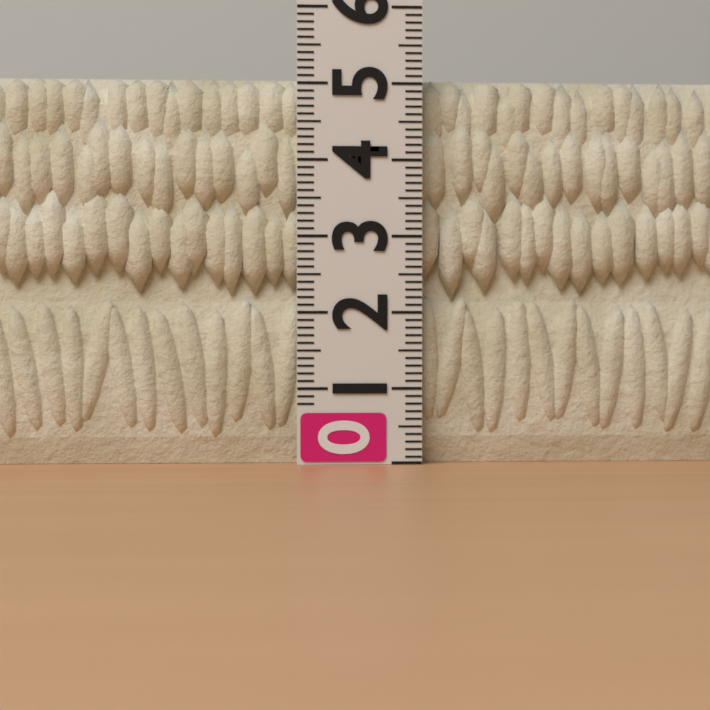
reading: 5.1 (no unit)
